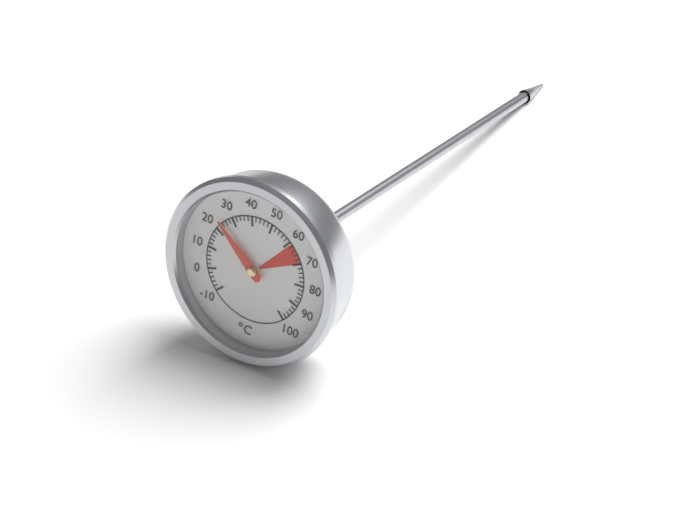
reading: 24 °C
